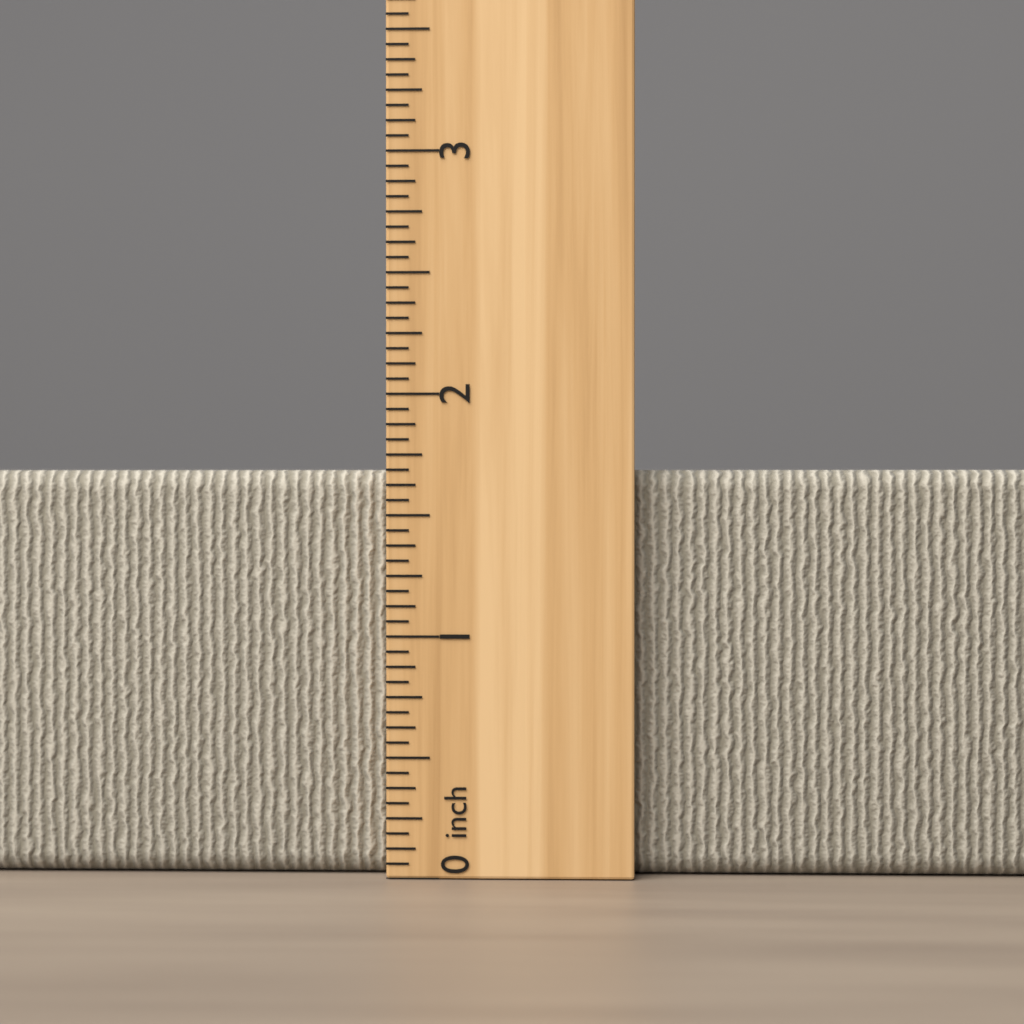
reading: 1.6875 inch
